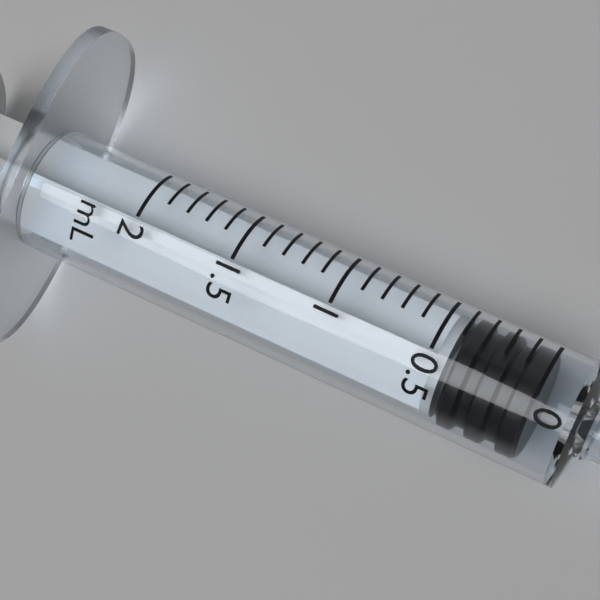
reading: 0.0 mL
